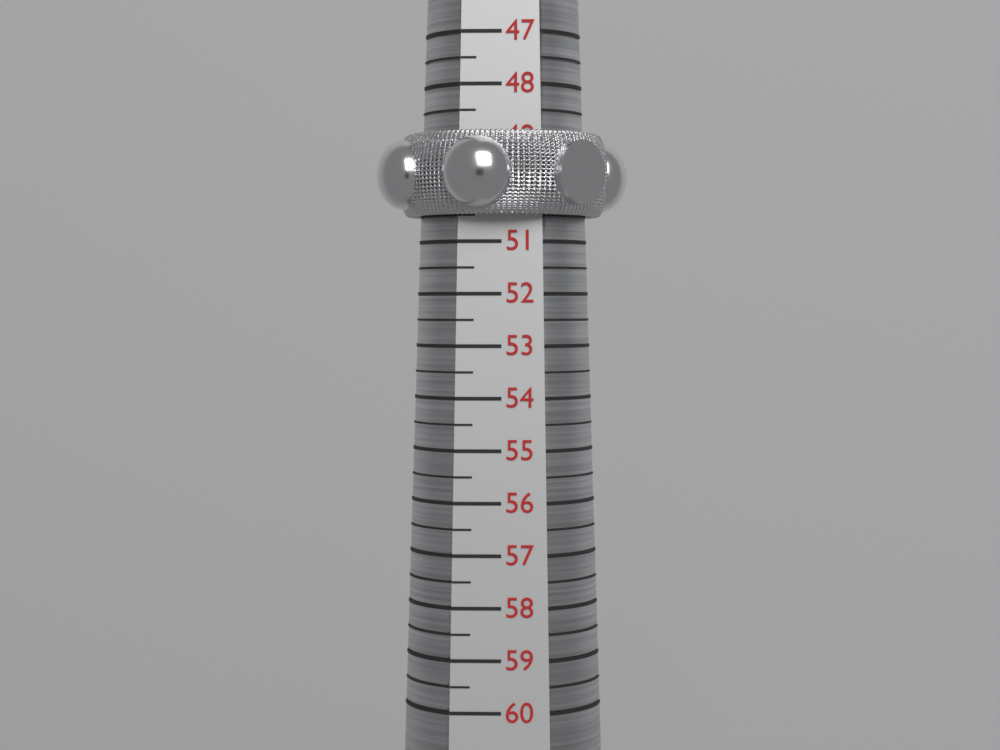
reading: 50.5 (no unit)
